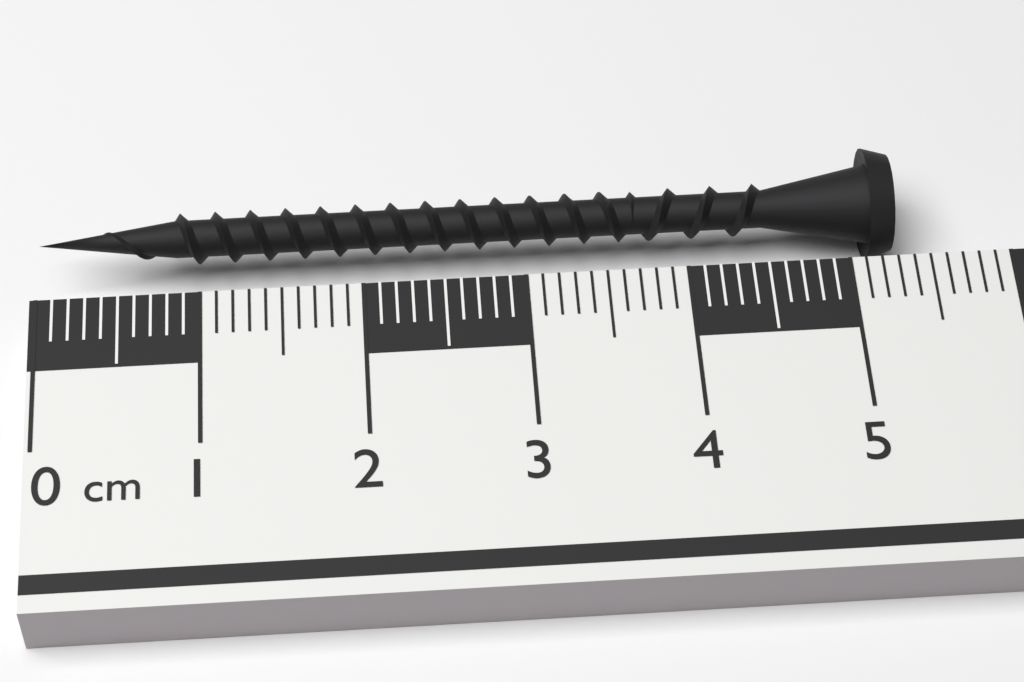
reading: 5.3 cm
